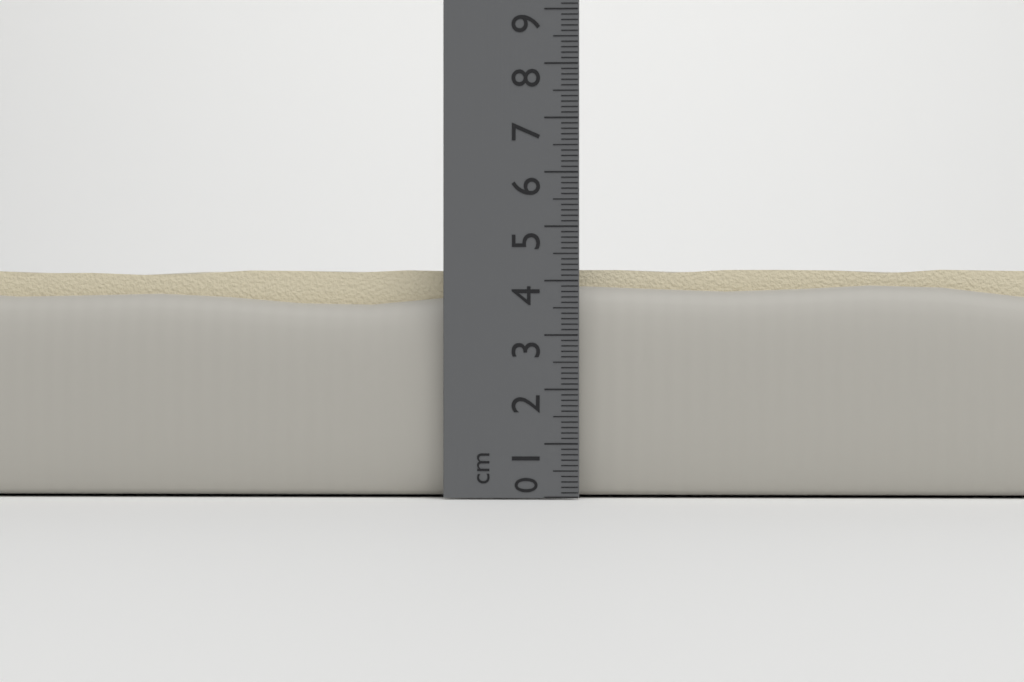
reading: 4.4 cm
